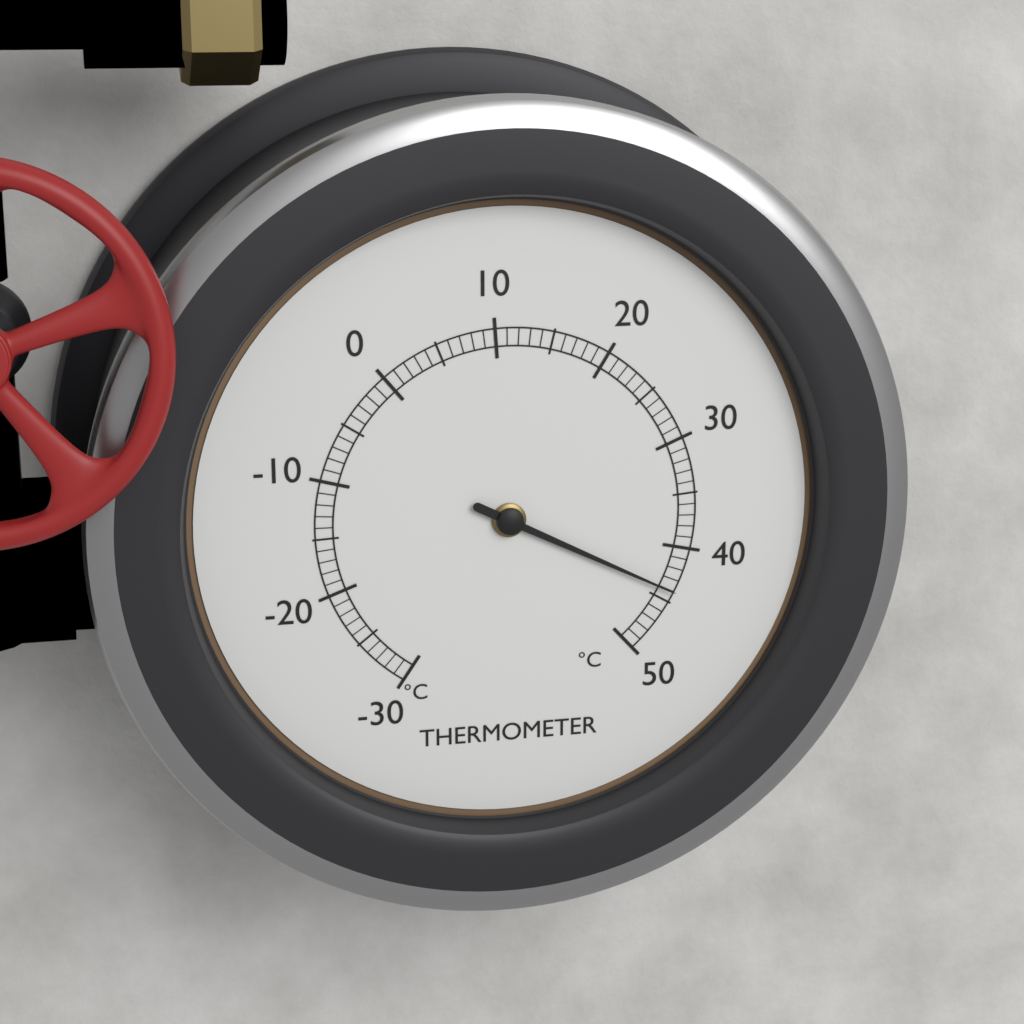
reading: 44 °C
